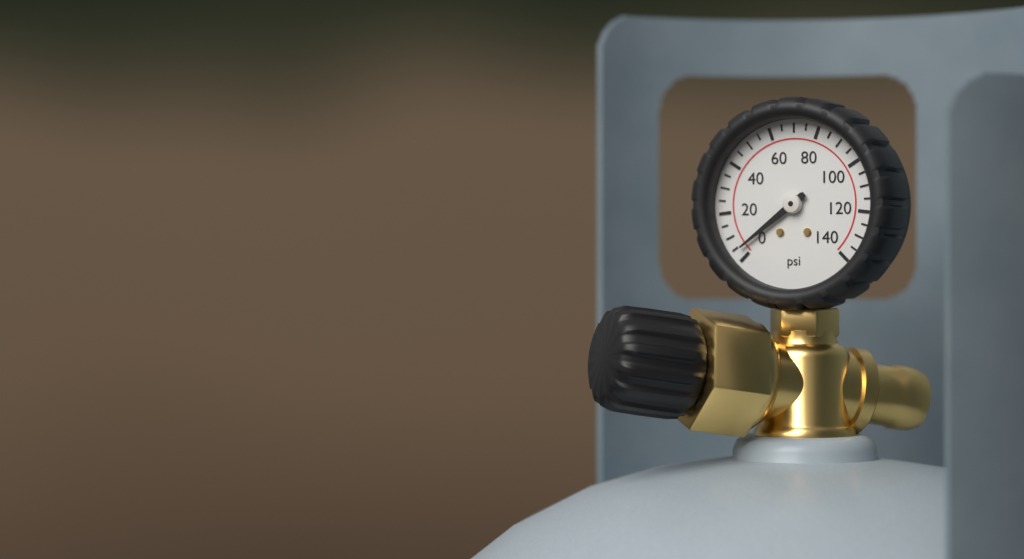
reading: 4 psi
